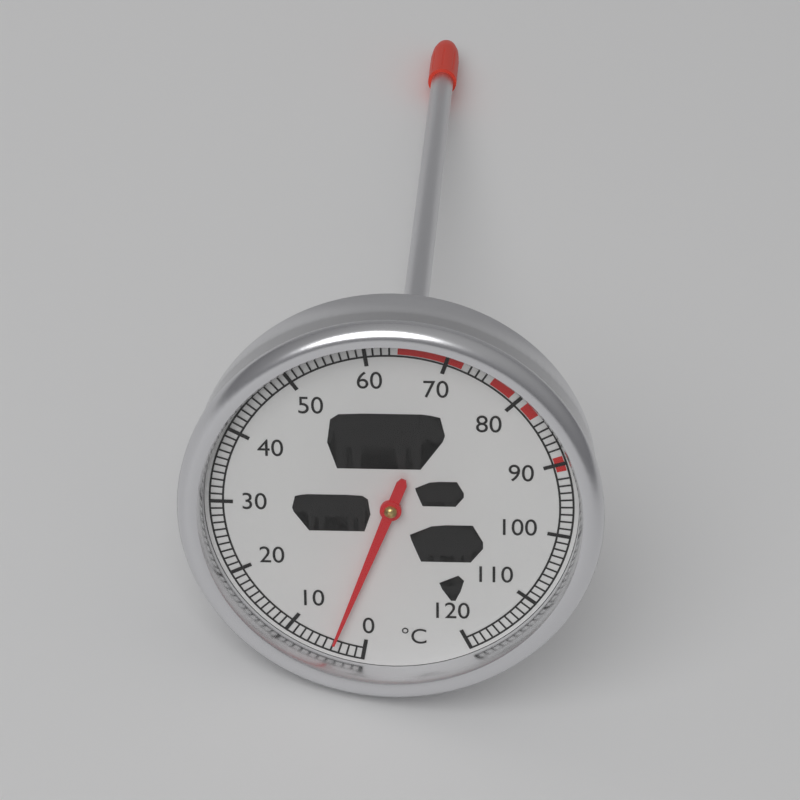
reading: 4 °C
